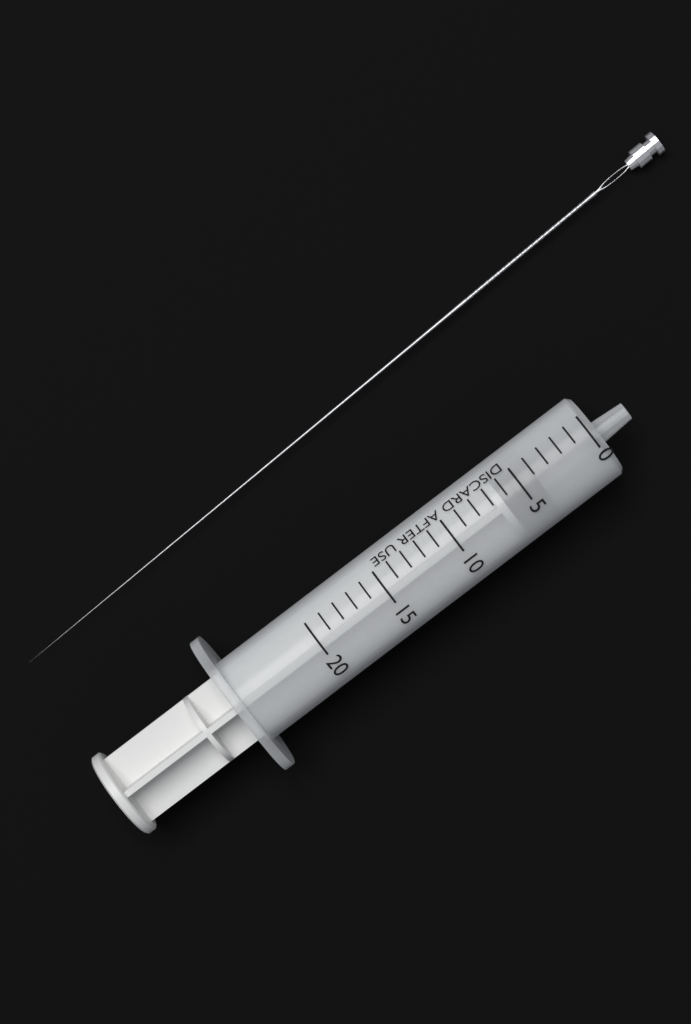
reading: 4 (no unit)
